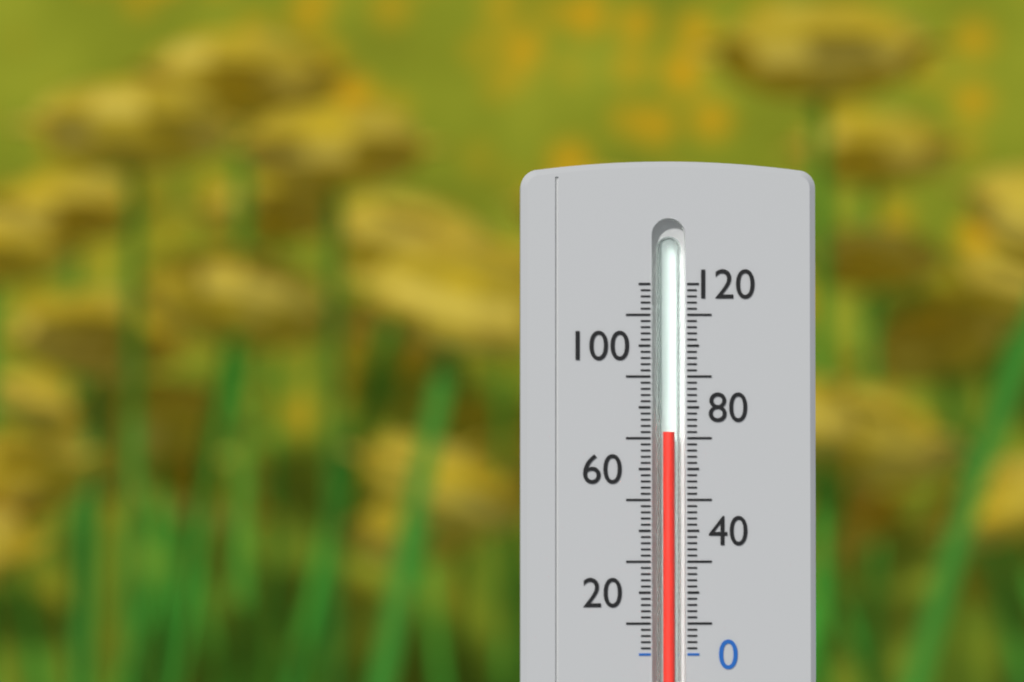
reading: 72 (no unit)
